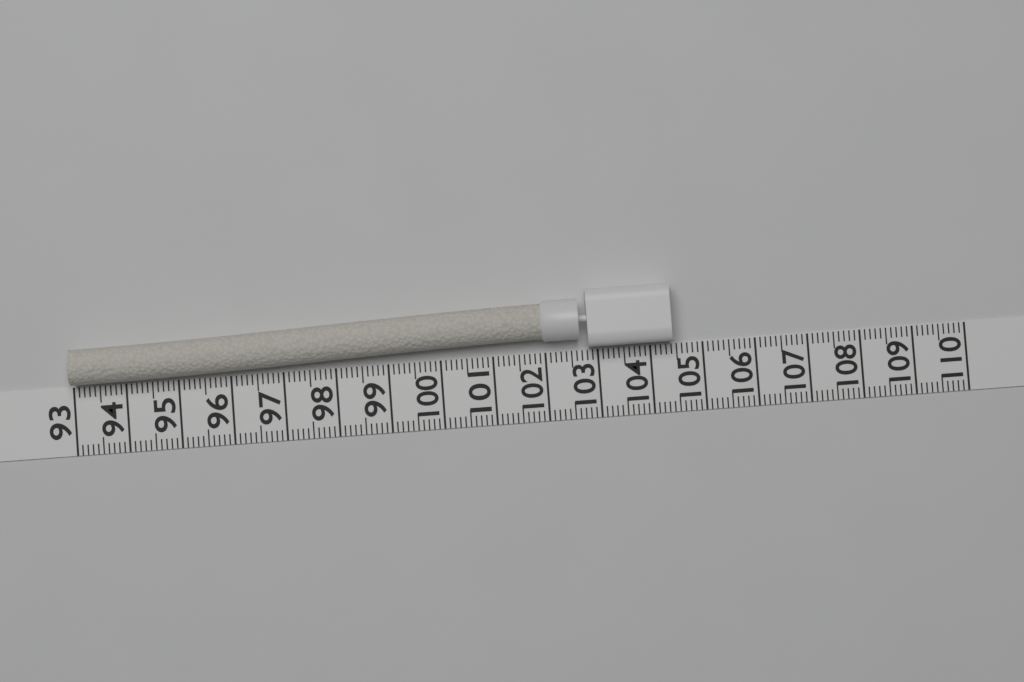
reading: 104.4 (no unit)
